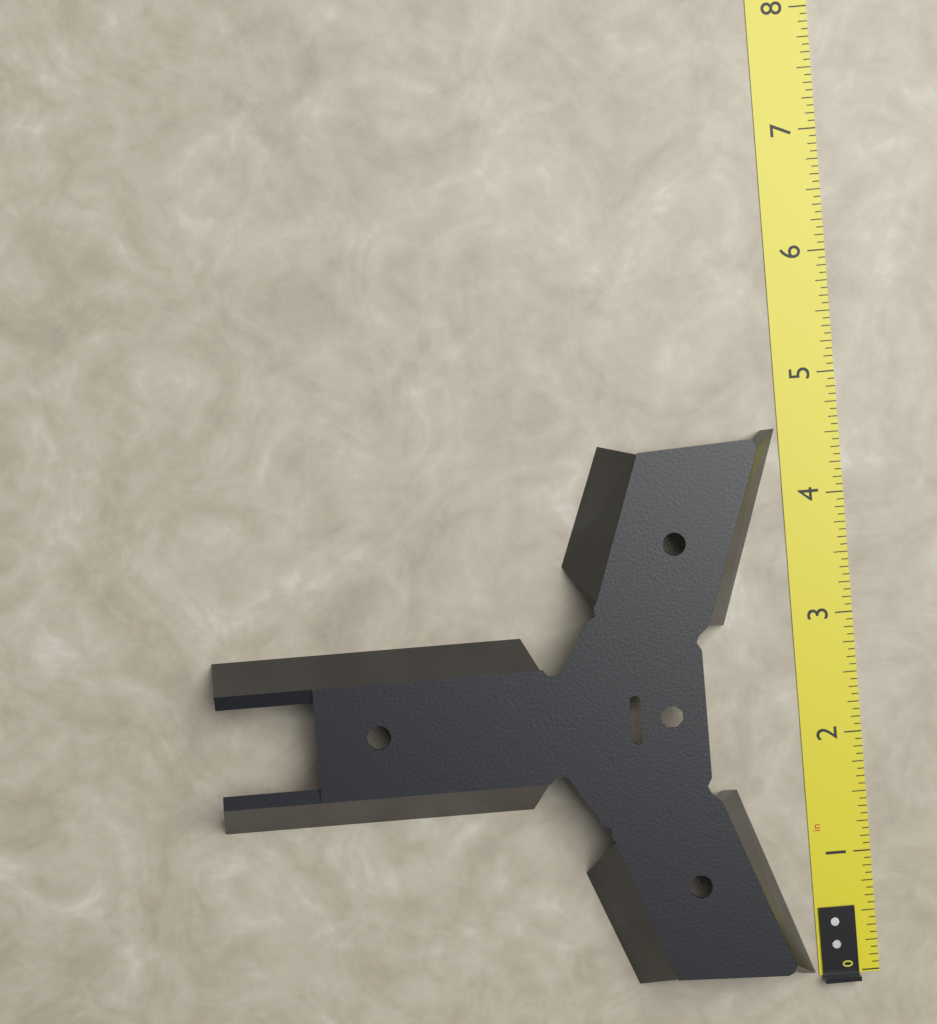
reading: 4.5625 in
